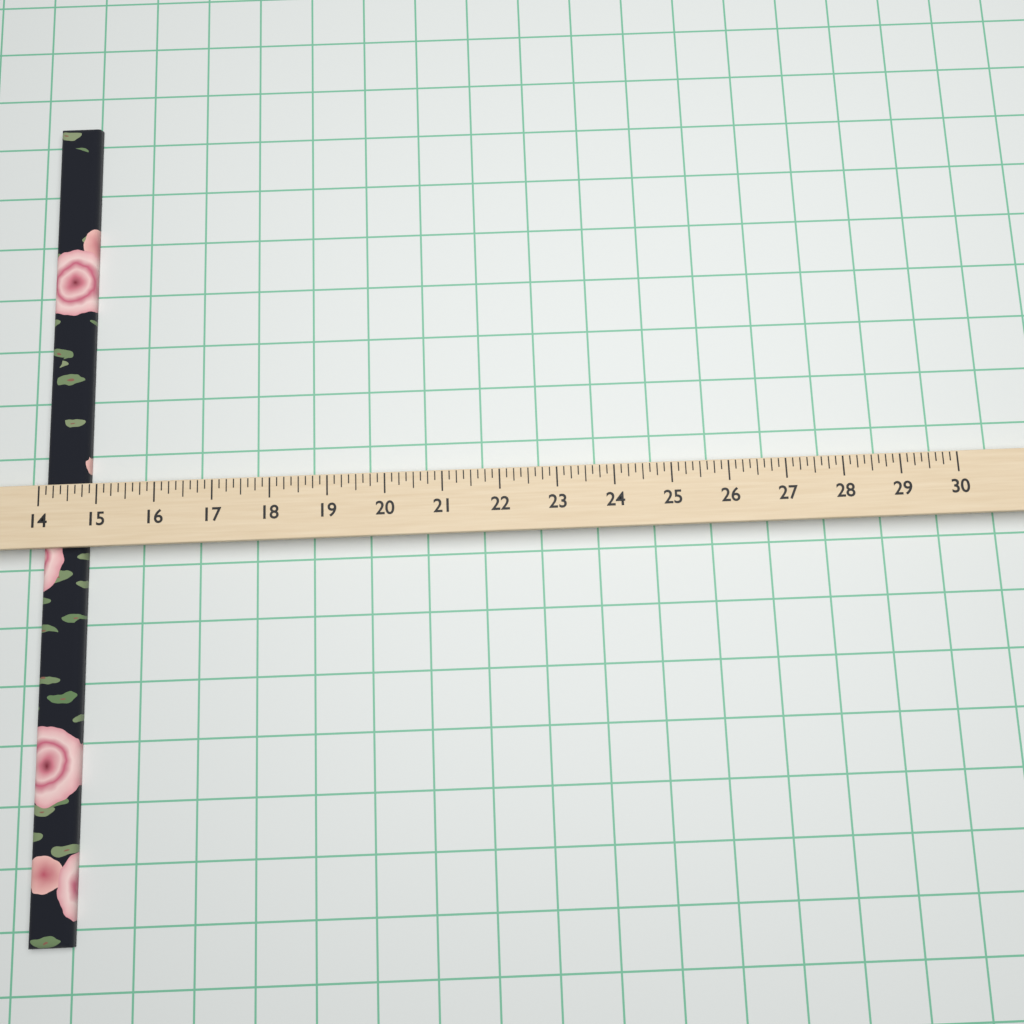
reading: 14.750 (no unit)
